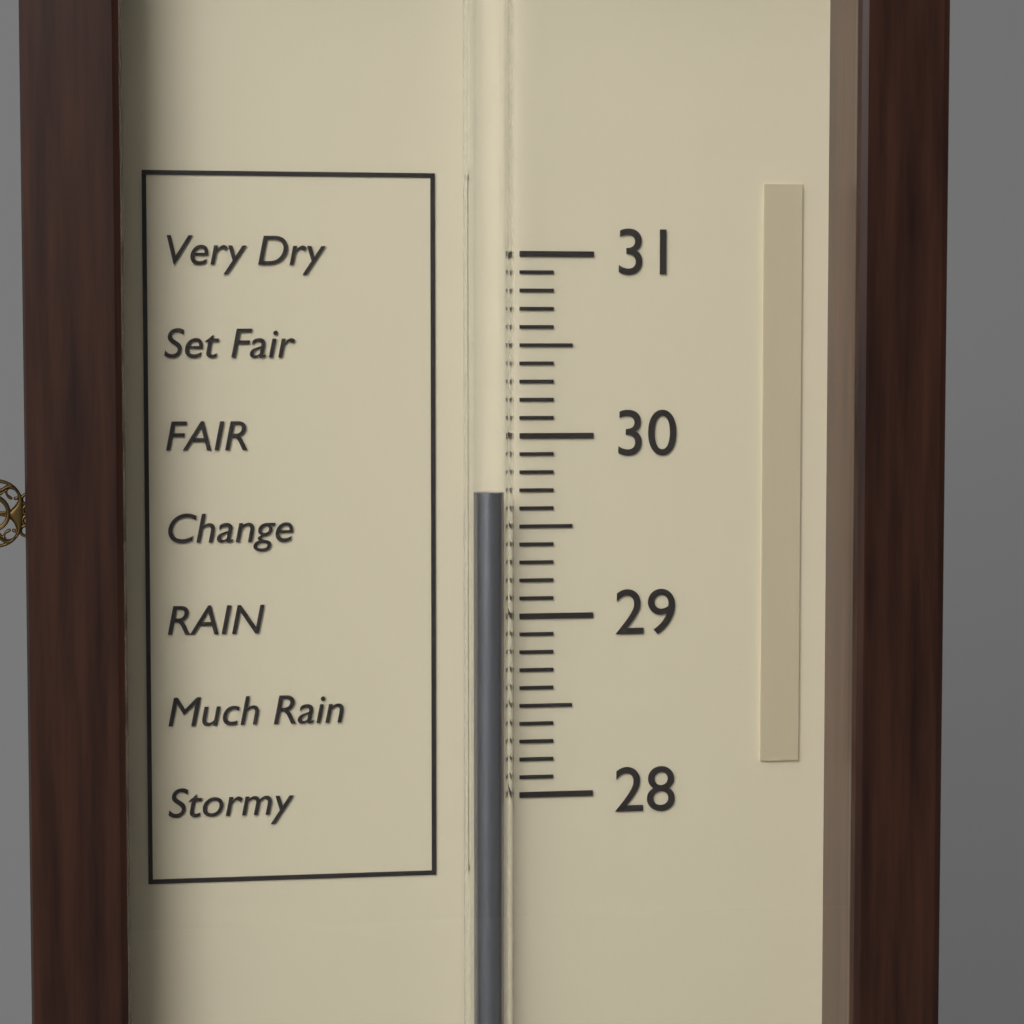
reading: 29.7 (no unit)
